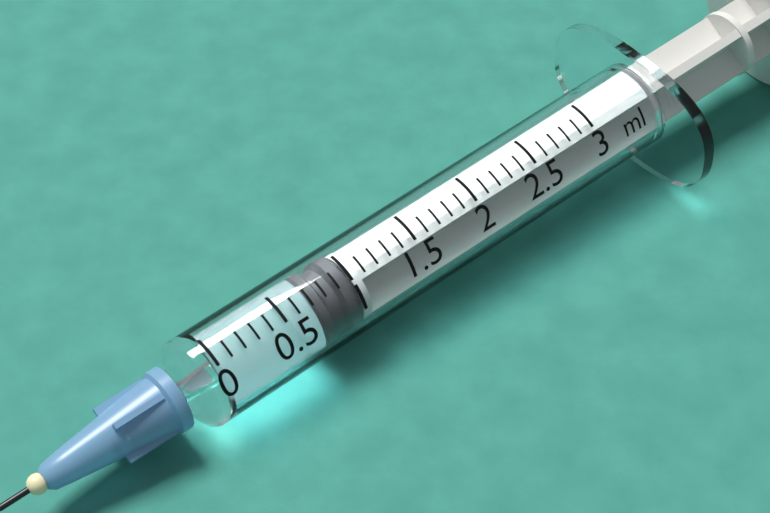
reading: 0.7 ml
